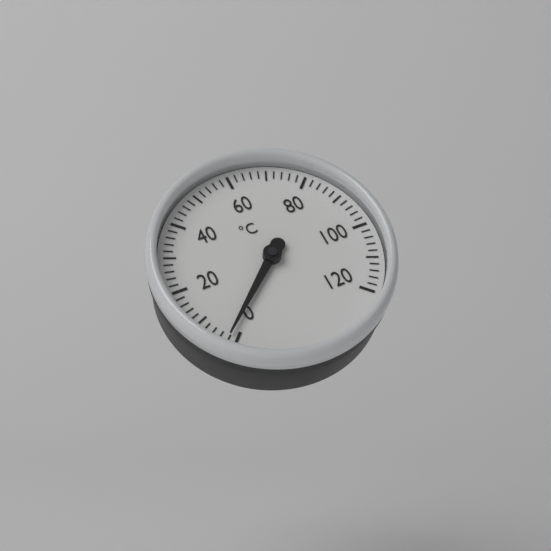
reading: 2 °C
